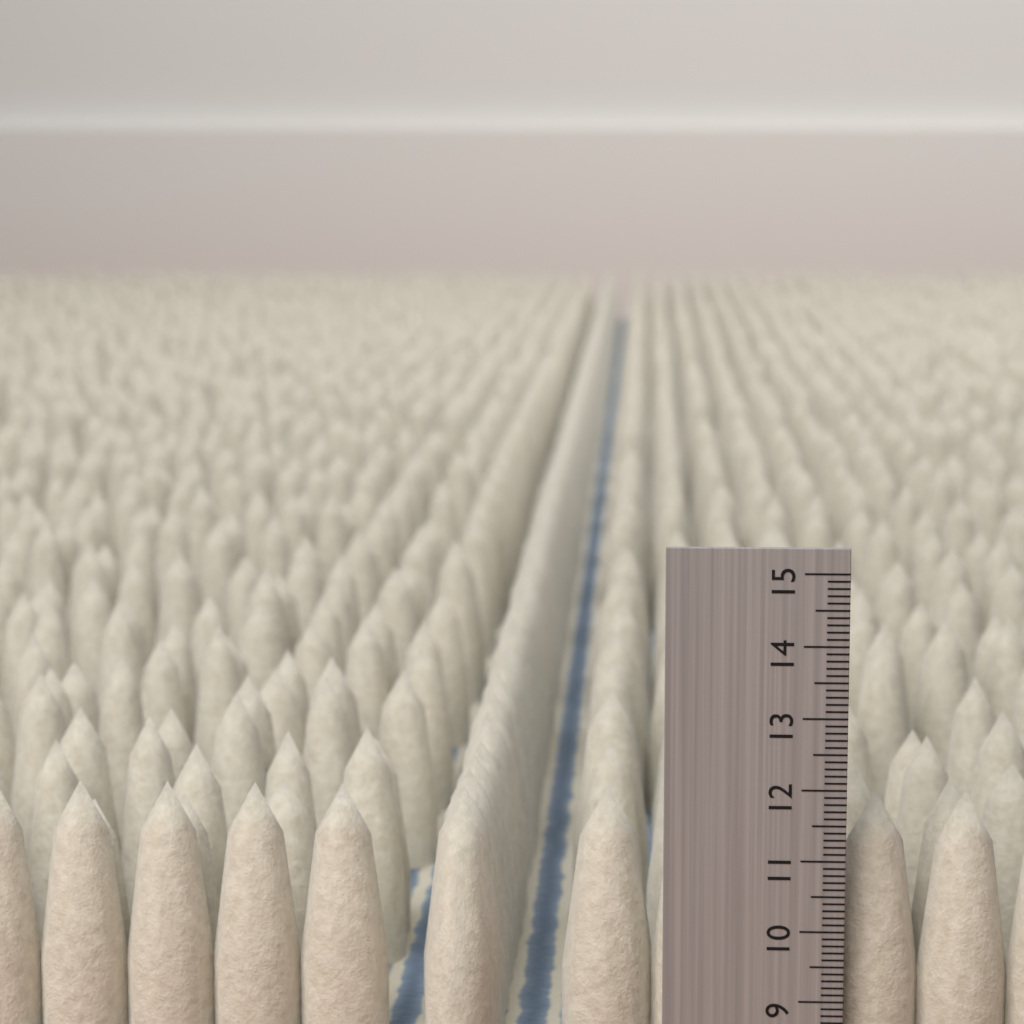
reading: 11.8 (no unit)
